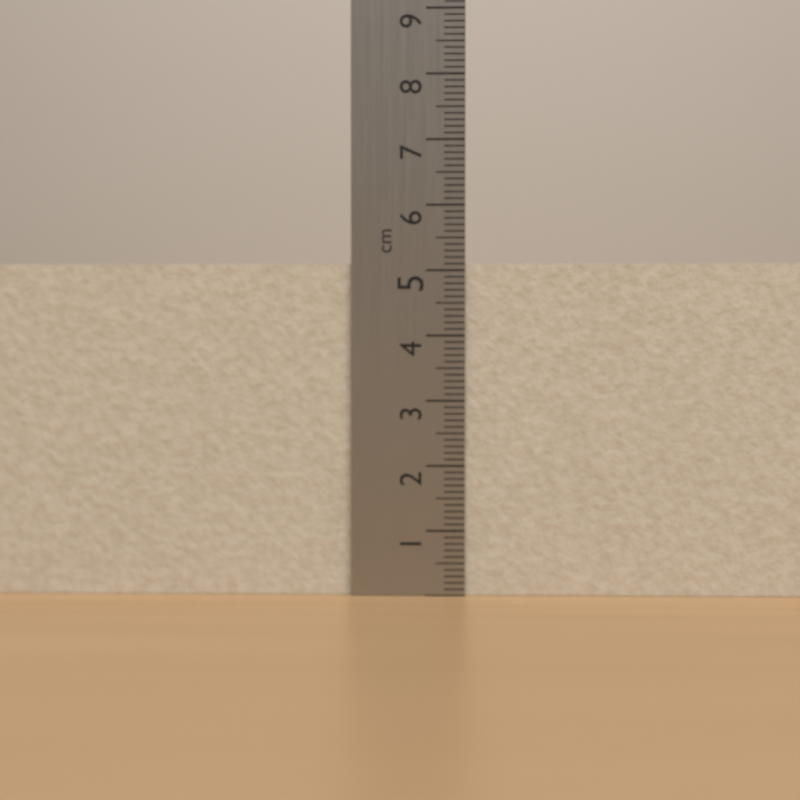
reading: 5.1 cm
